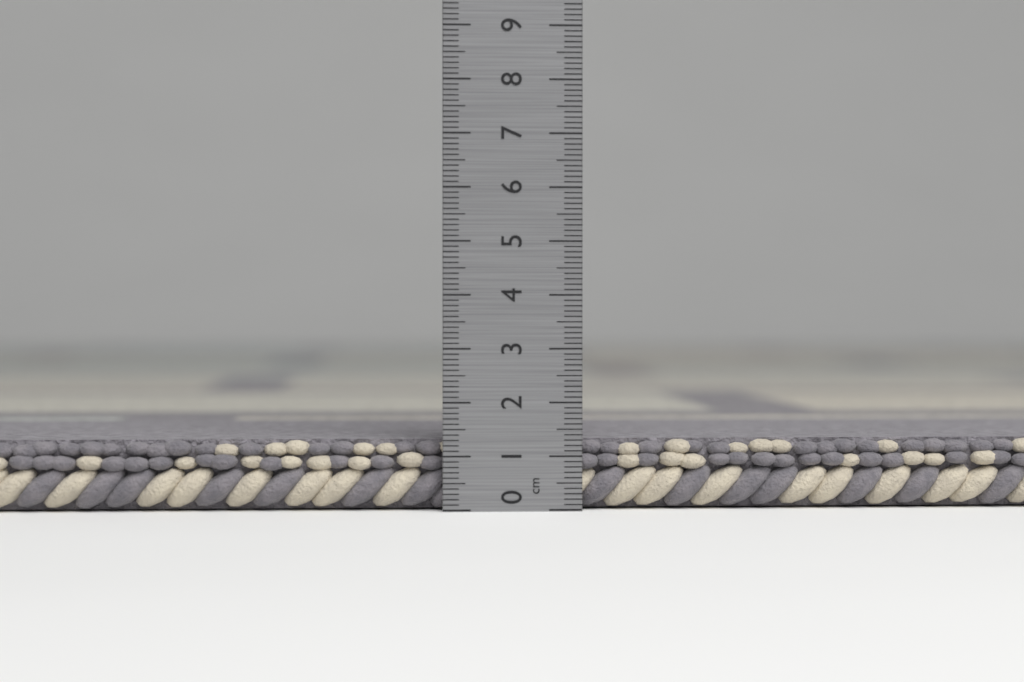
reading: 1.3 cm
